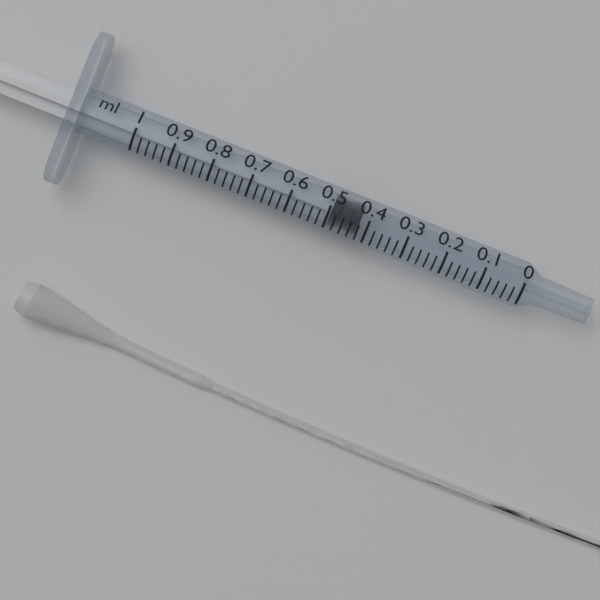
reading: 0.42 ml
